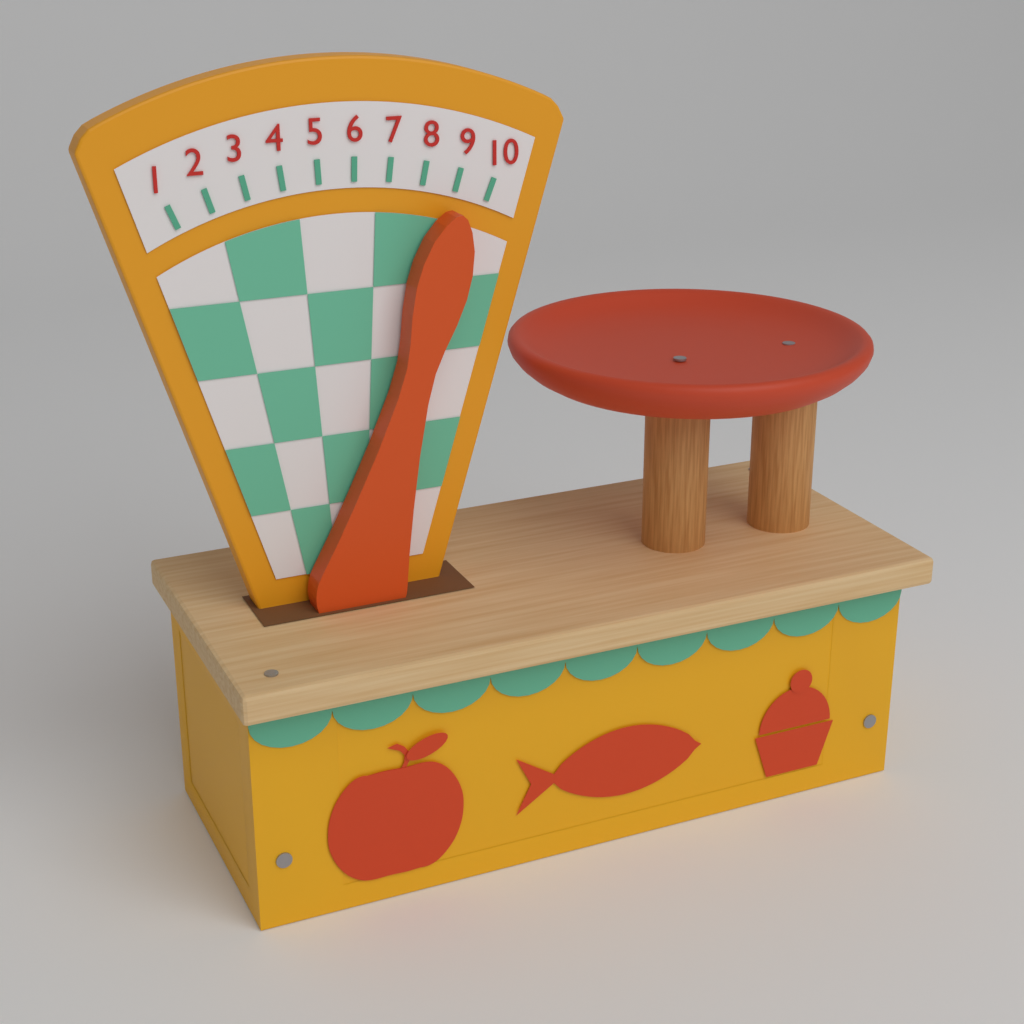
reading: 9 (no unit)
